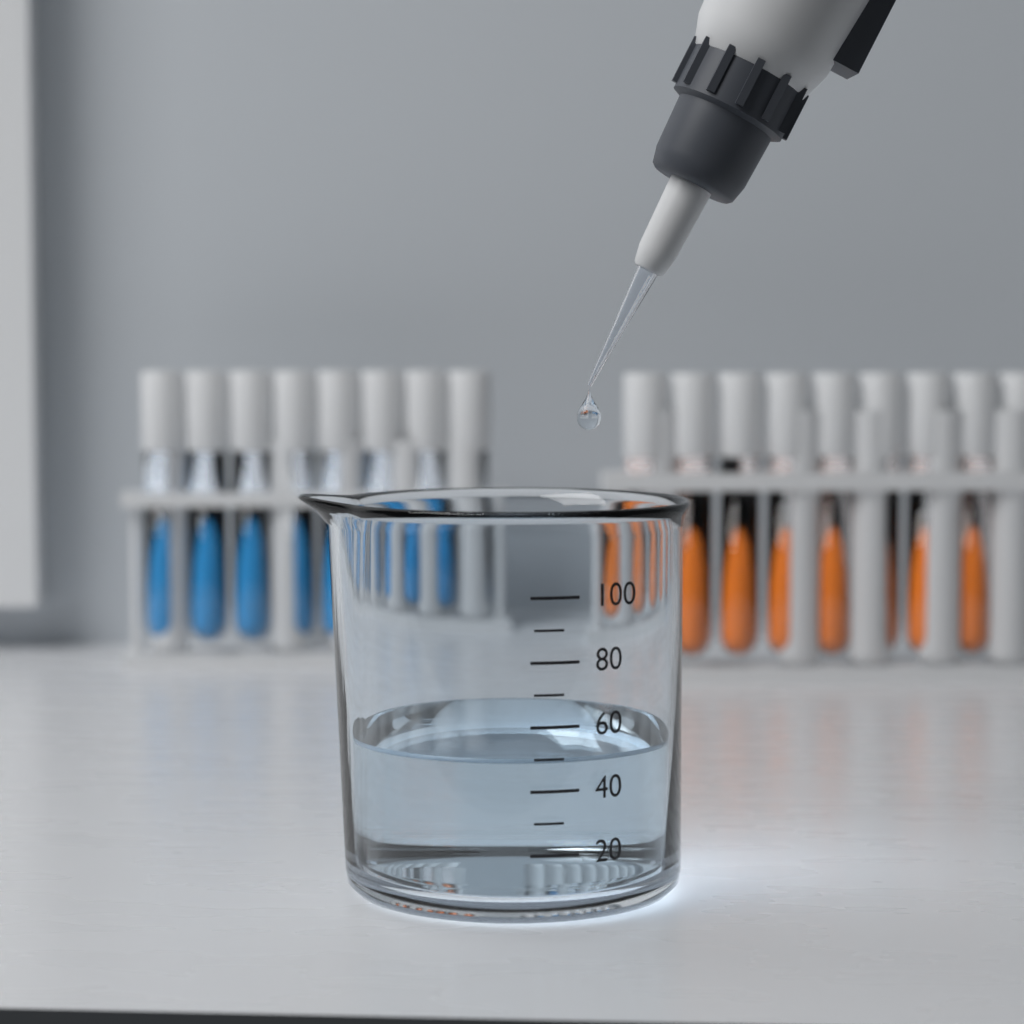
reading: 50 (no unit)
